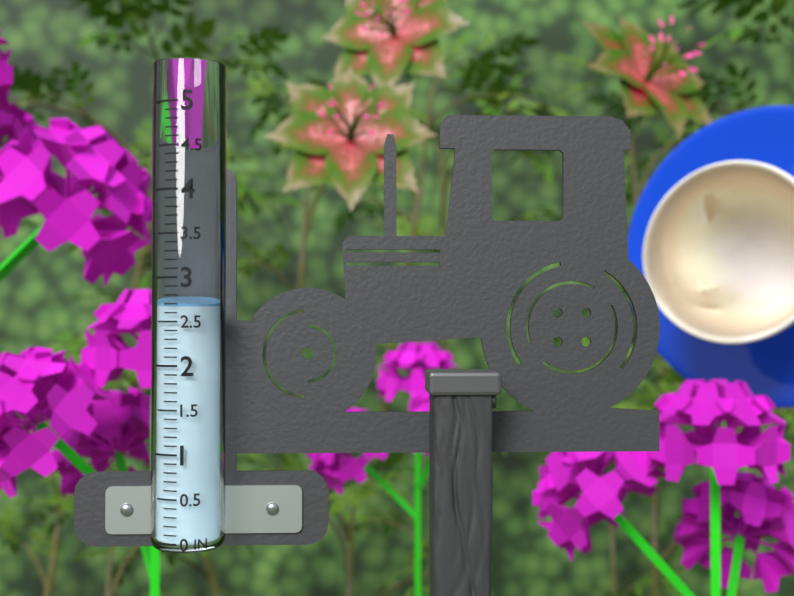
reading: 2.7 in
